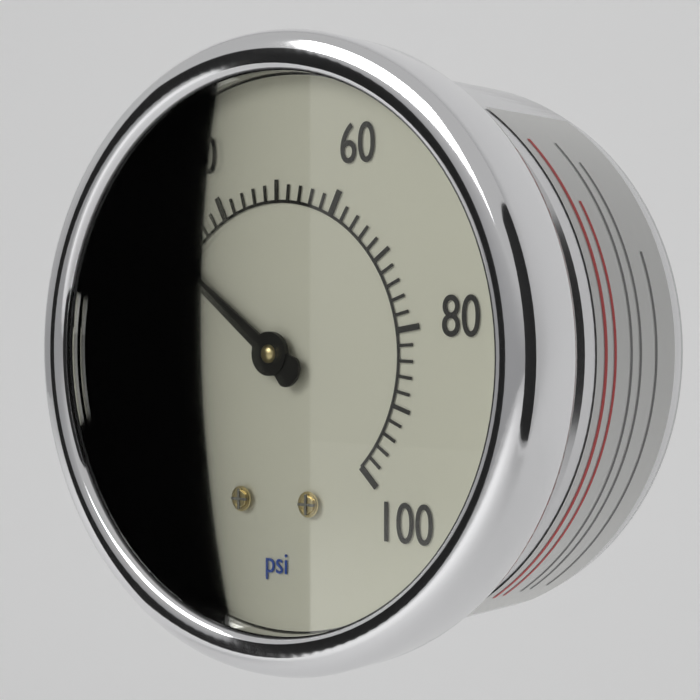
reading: 30 psi
